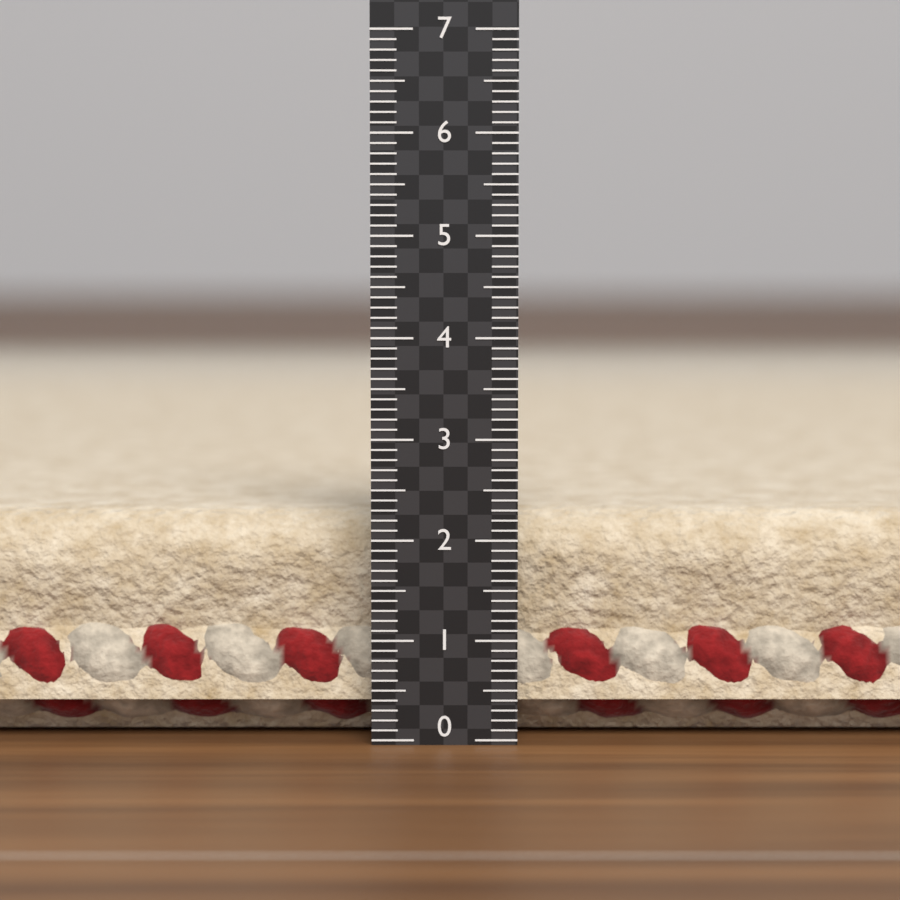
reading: 2.2 (no unit)
